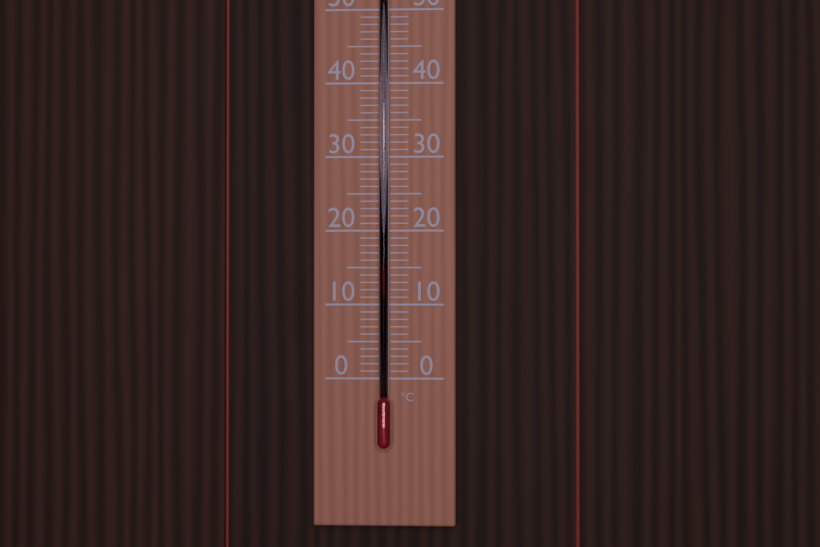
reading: 15 °C
